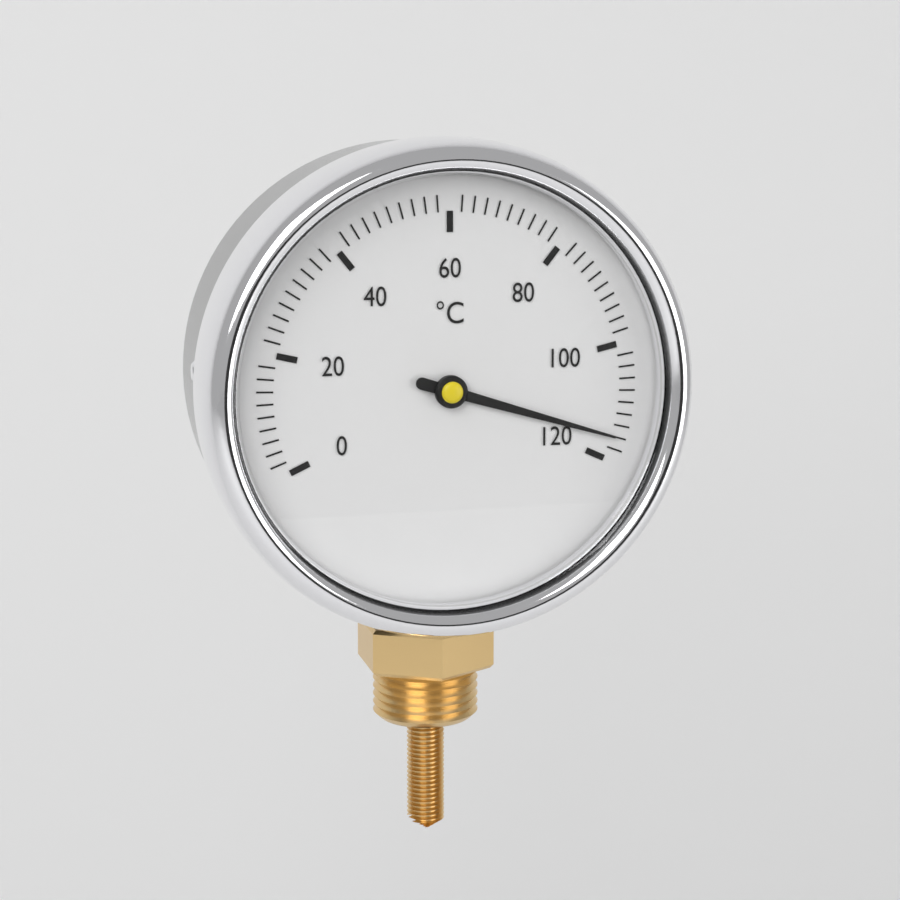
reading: 116 °C
